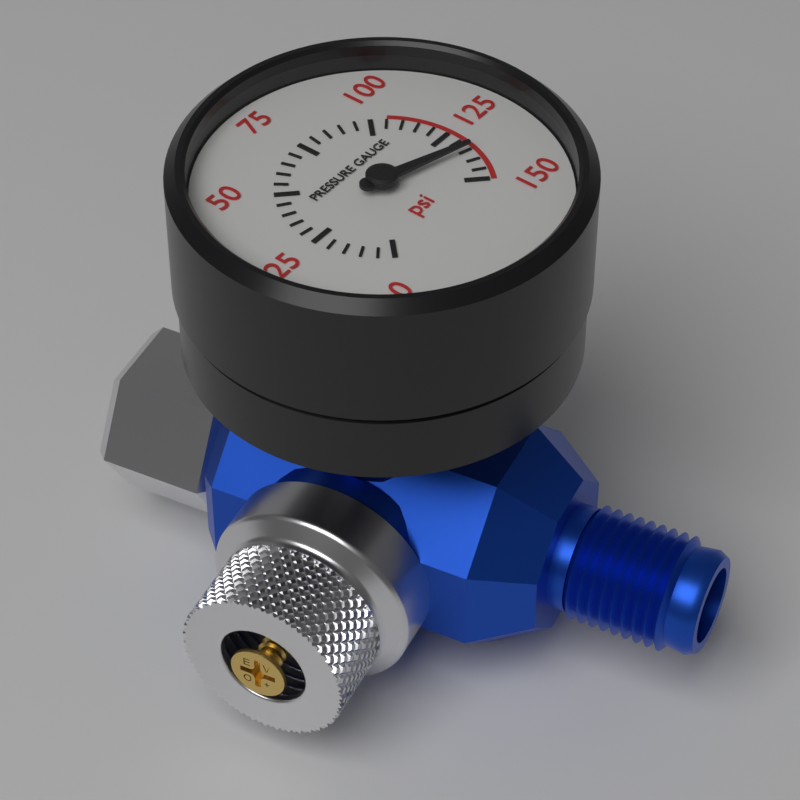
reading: 135 psi
